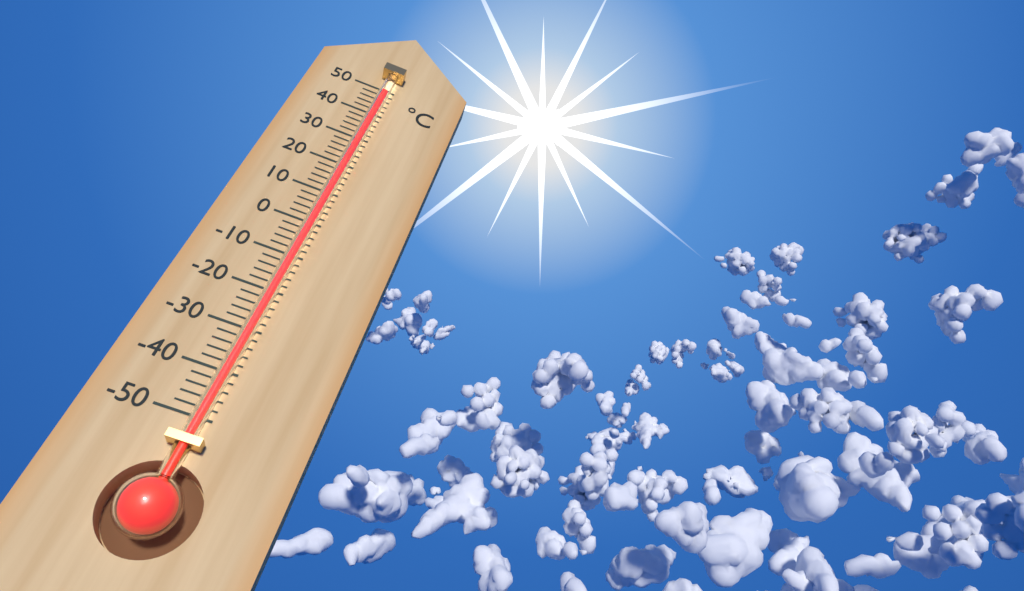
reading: 48 °C
